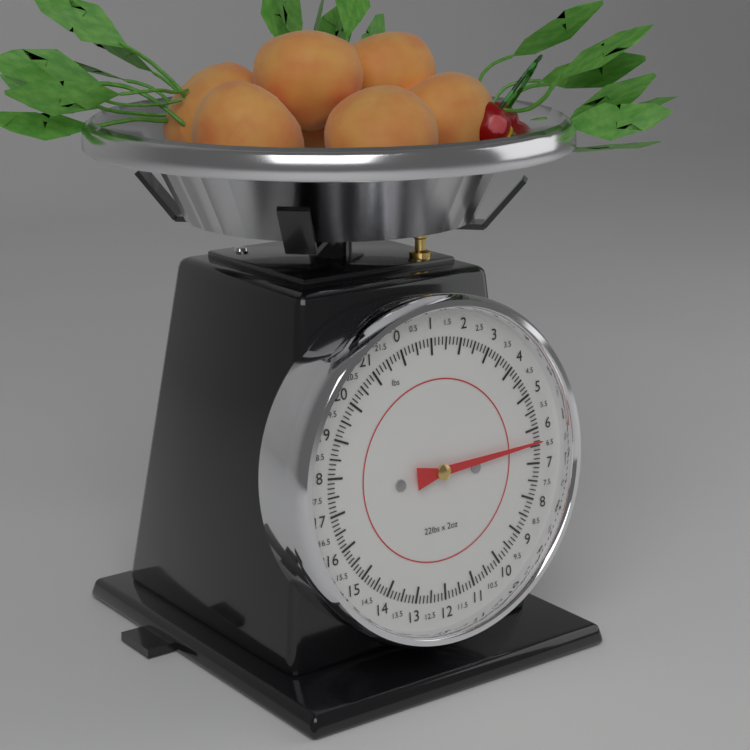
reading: 6.375 lbs
